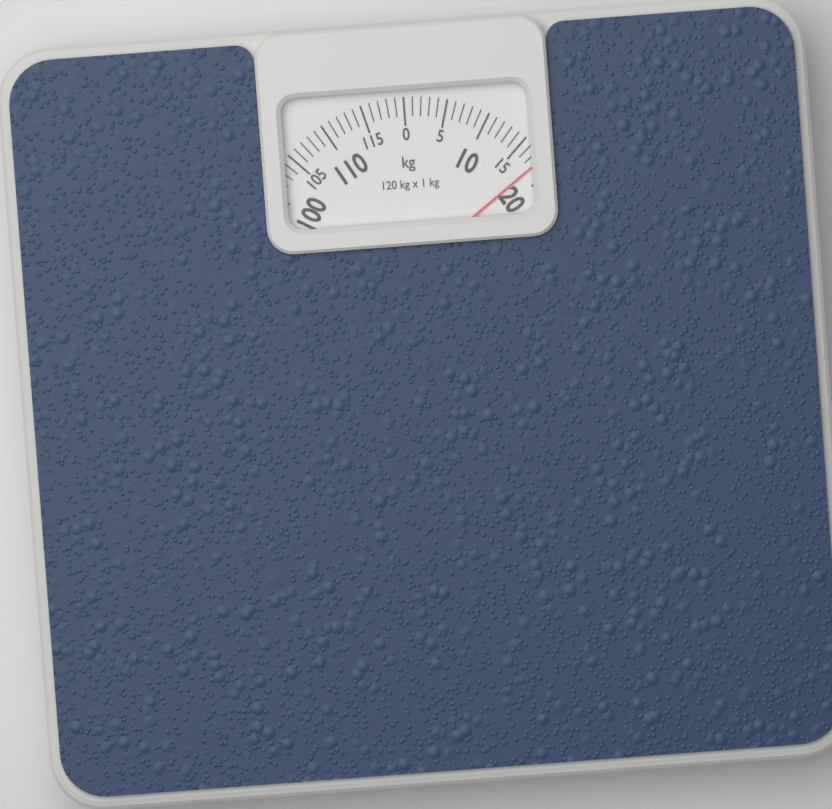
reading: 18 kg
